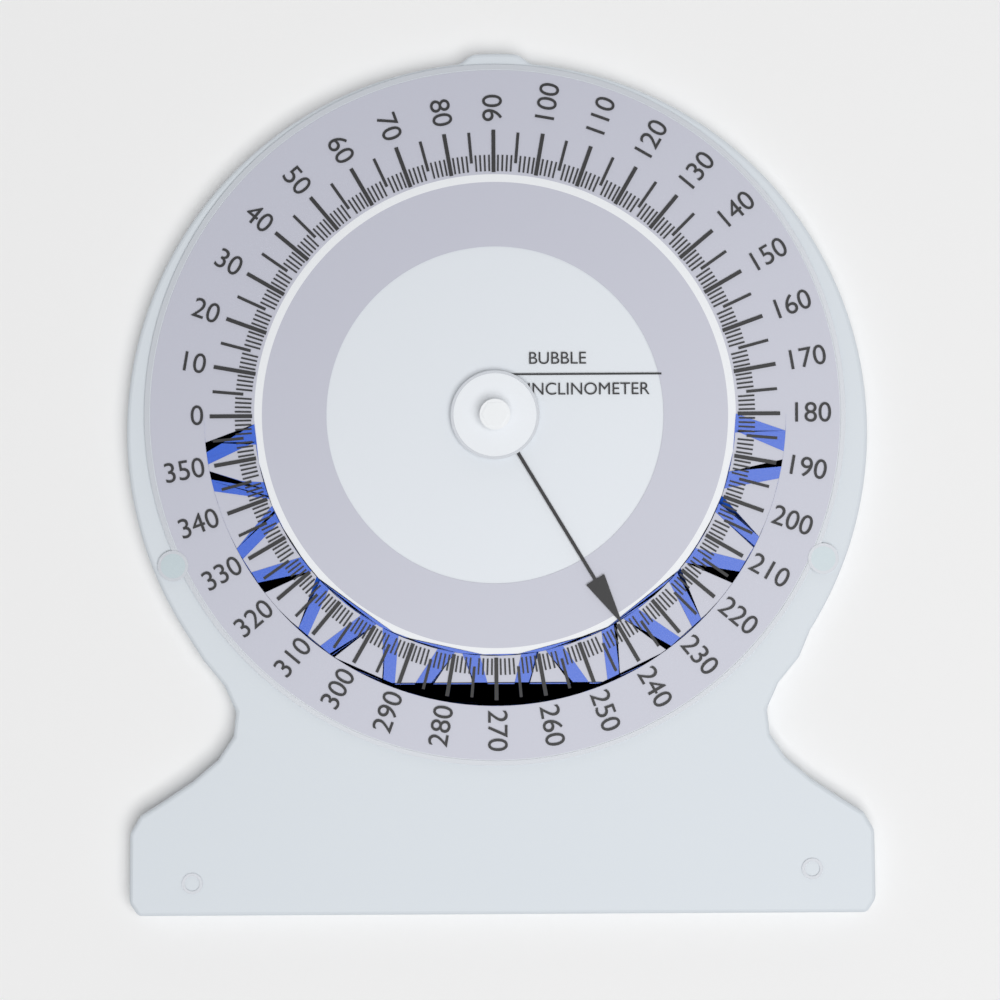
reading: 239 (no unit)
